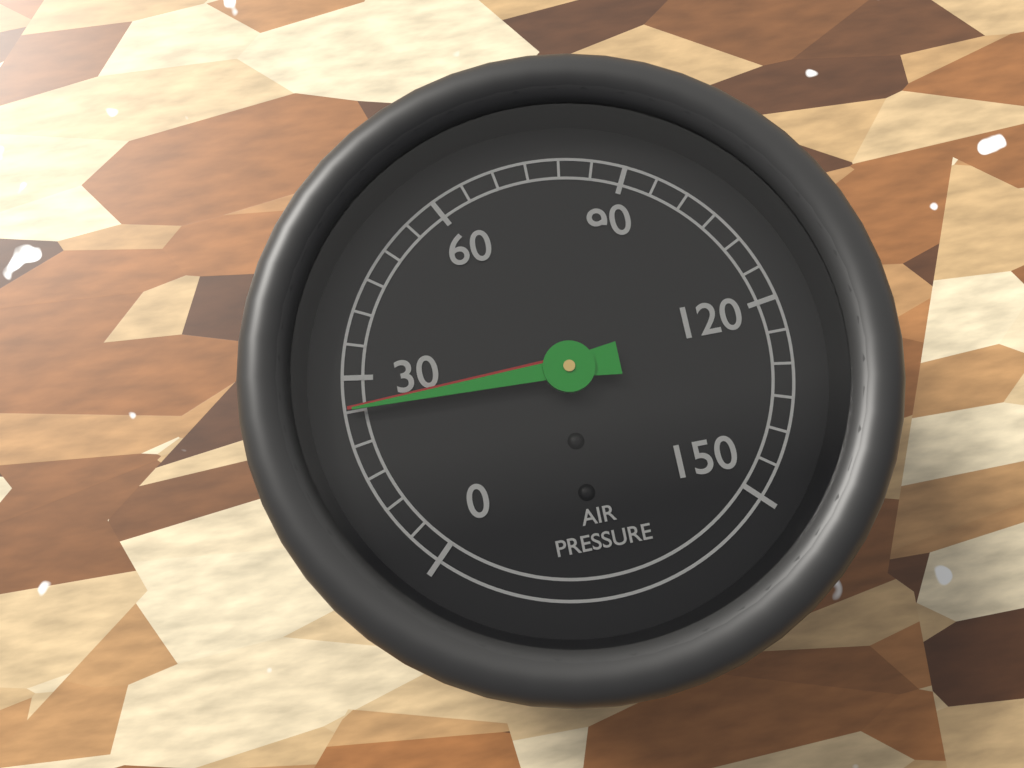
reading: 25 (no unit)
